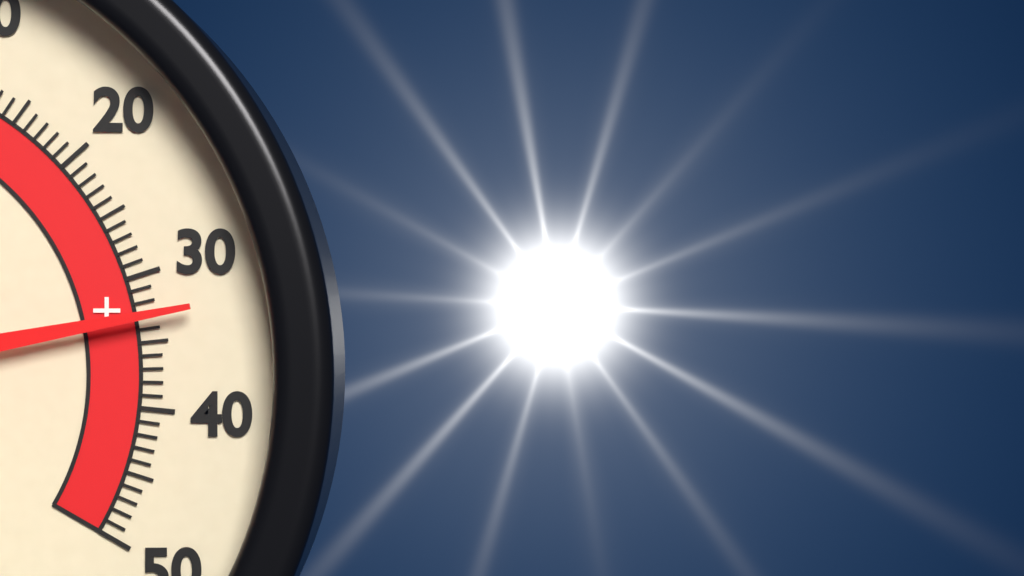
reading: 33 °C
